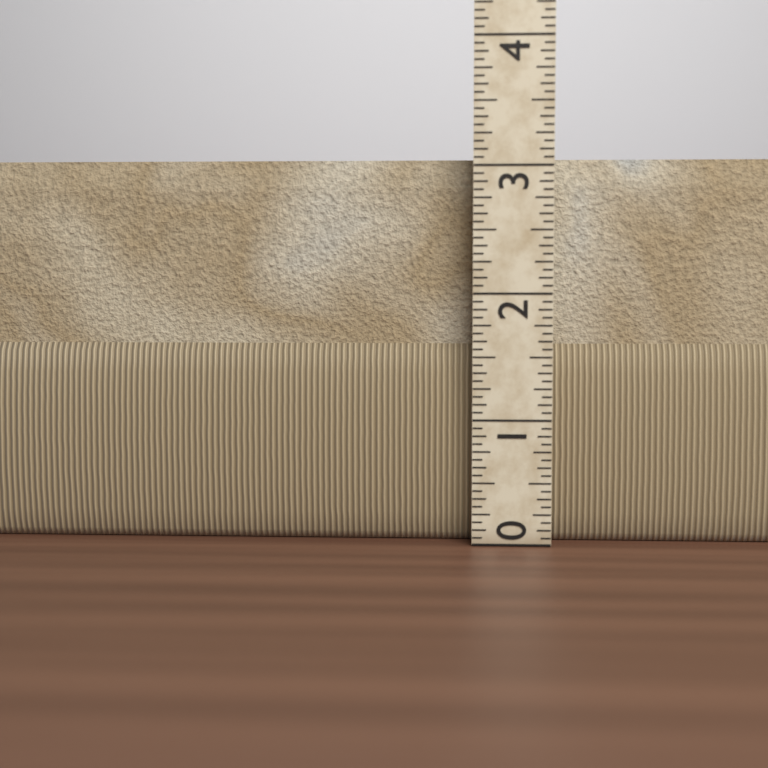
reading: 3.0625 (no unit)
